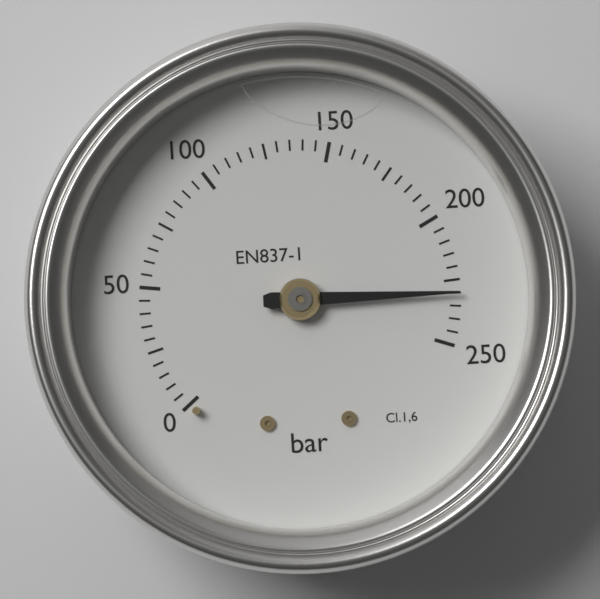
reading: 230 bar
